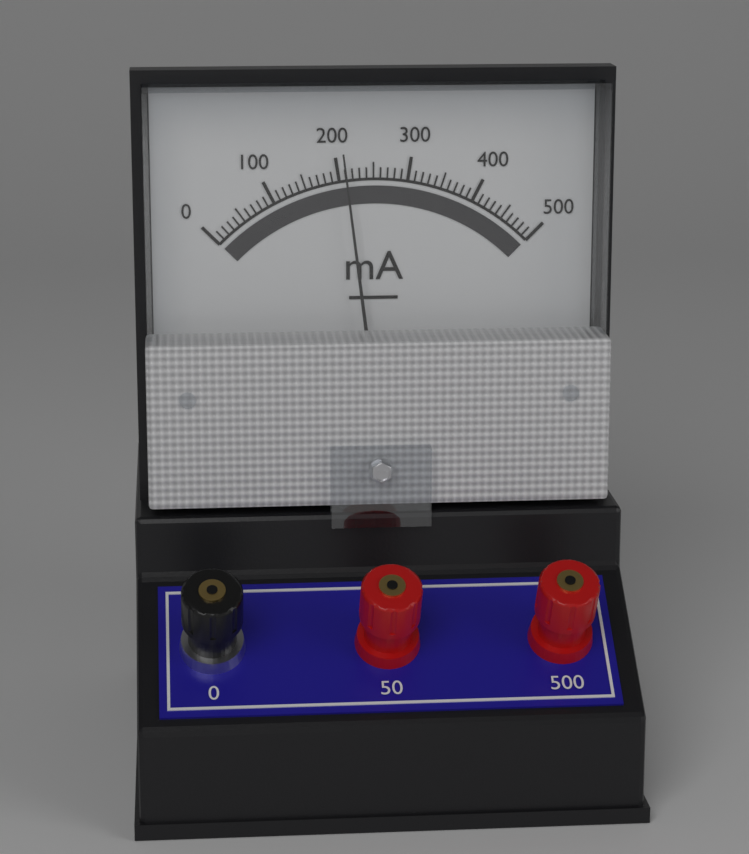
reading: 210 mA
